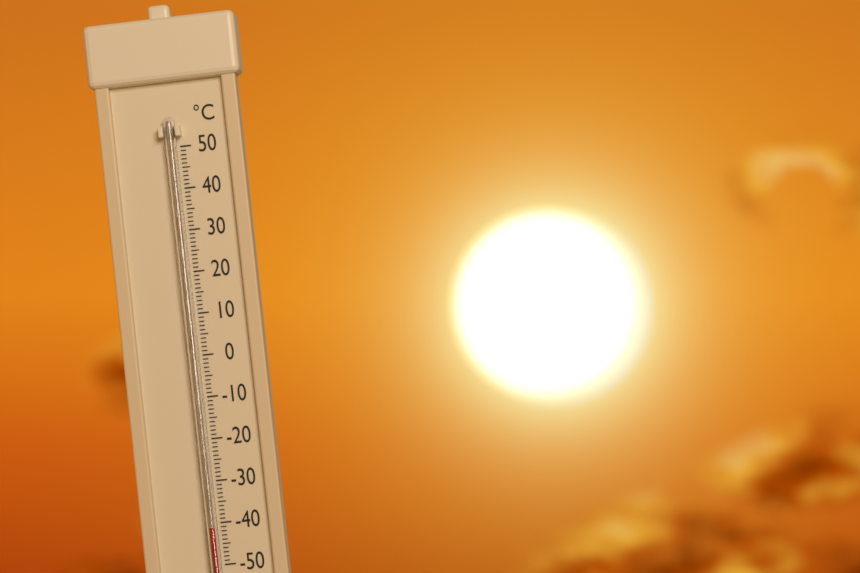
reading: -41 °C
